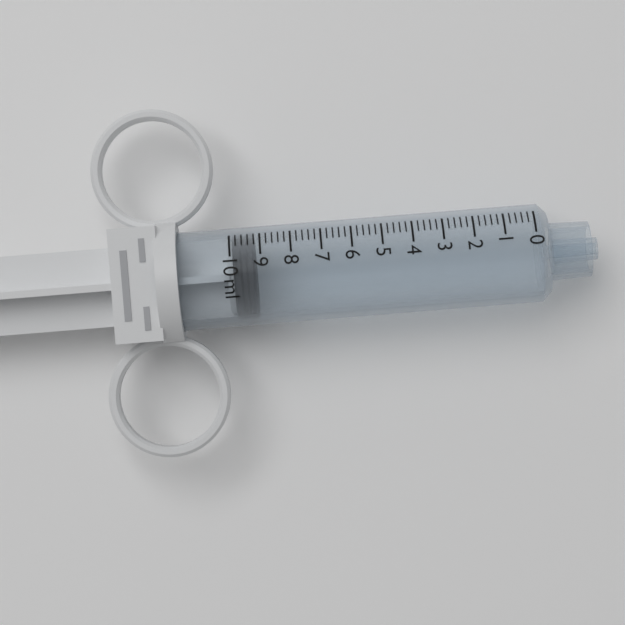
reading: 9.2 ml
